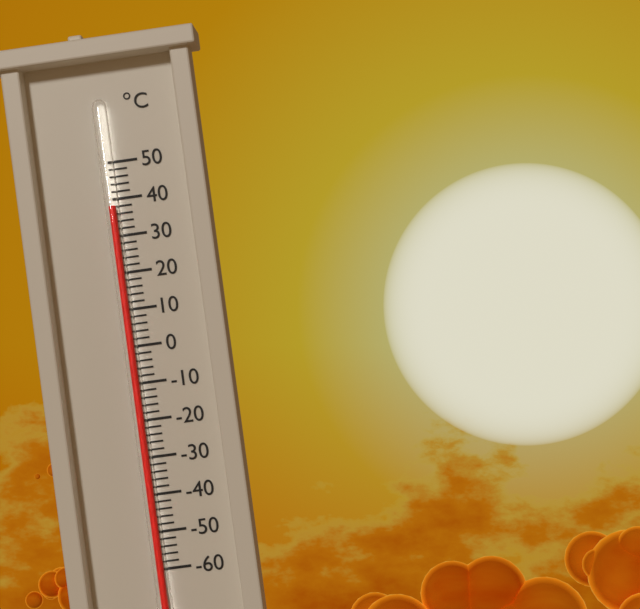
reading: 38 °C
